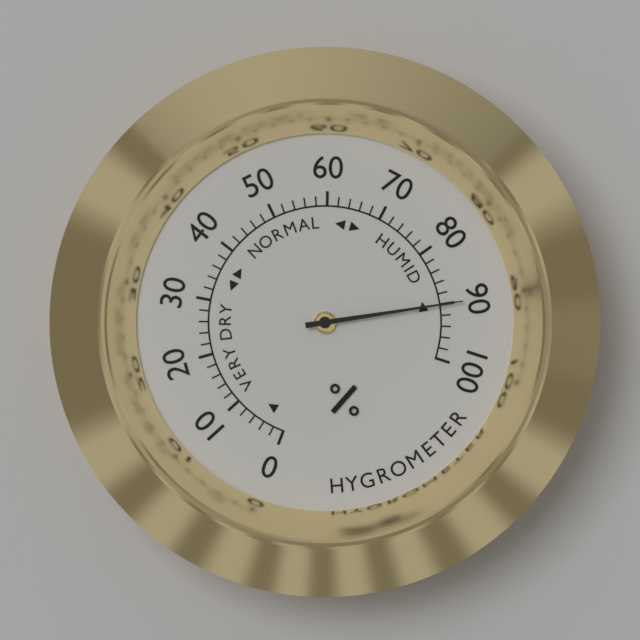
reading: 90 %
